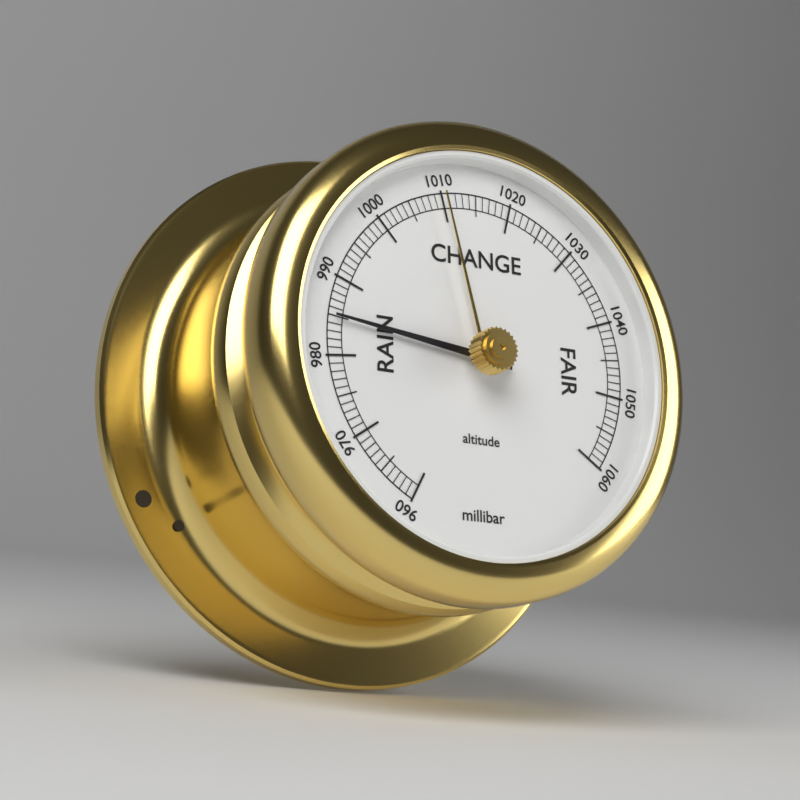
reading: 985 millibar
